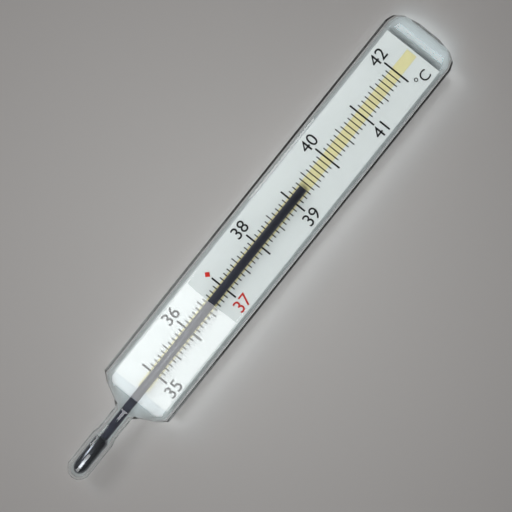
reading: 39.3 °C
